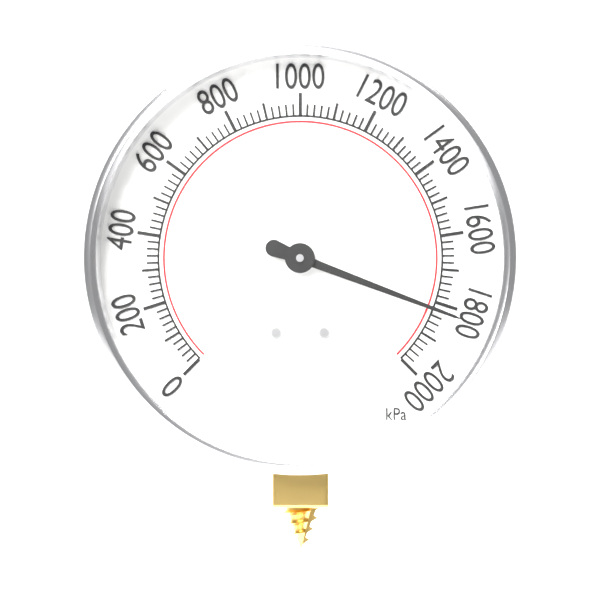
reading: 1820 kPa
